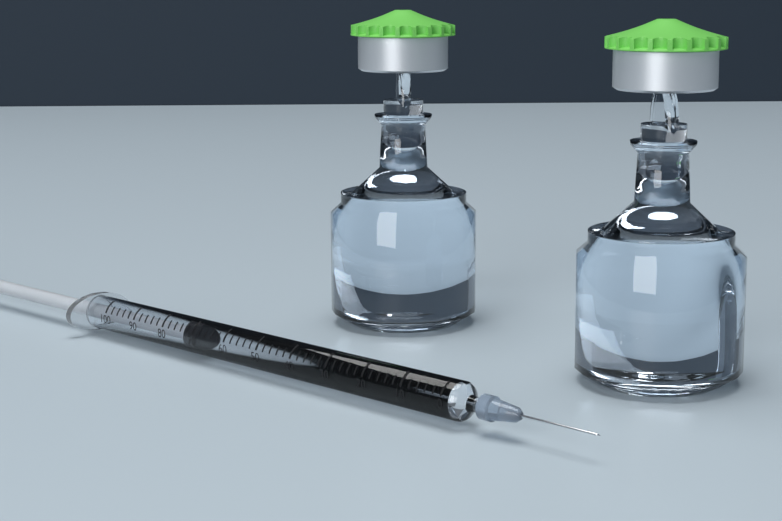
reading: 70 (no unit)
